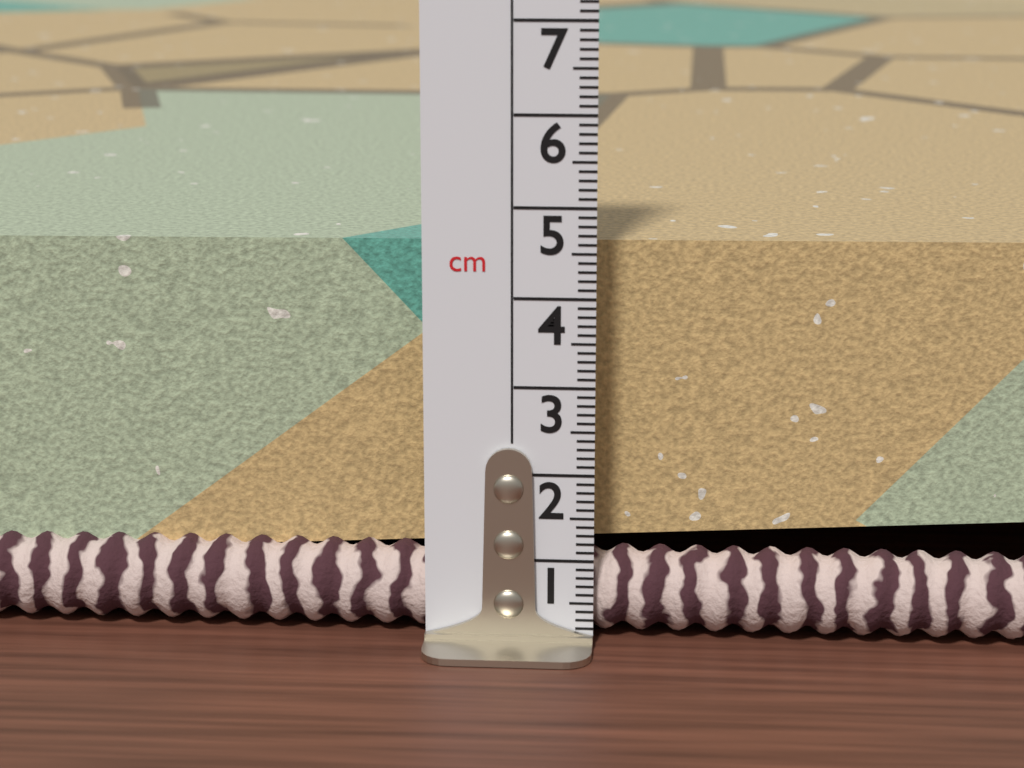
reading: 4.5 cm
